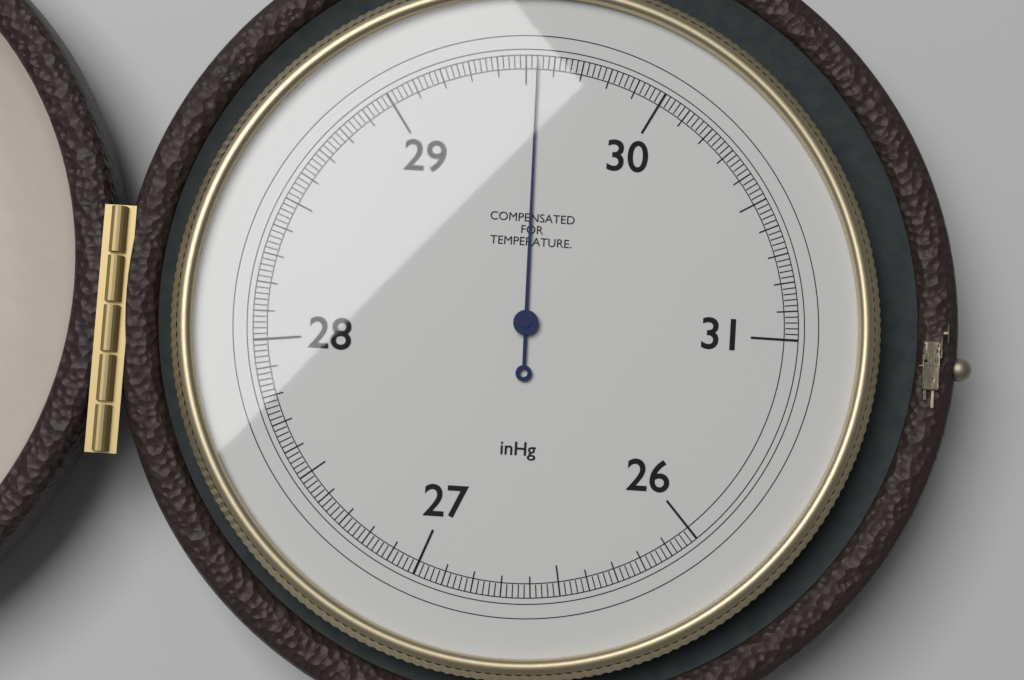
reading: 29.54 inHg
